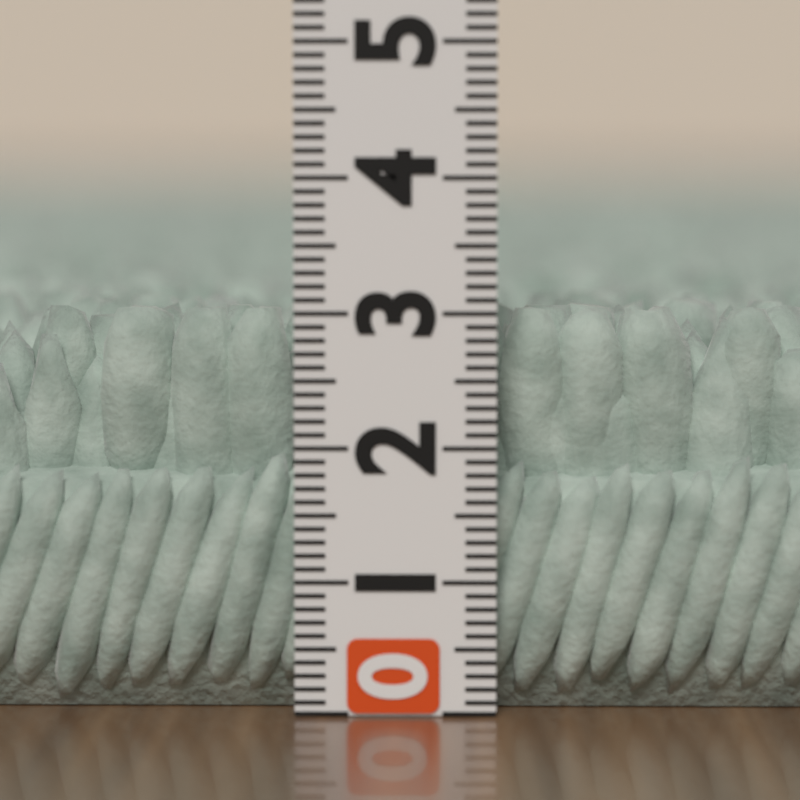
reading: 3.0 (no unit)
